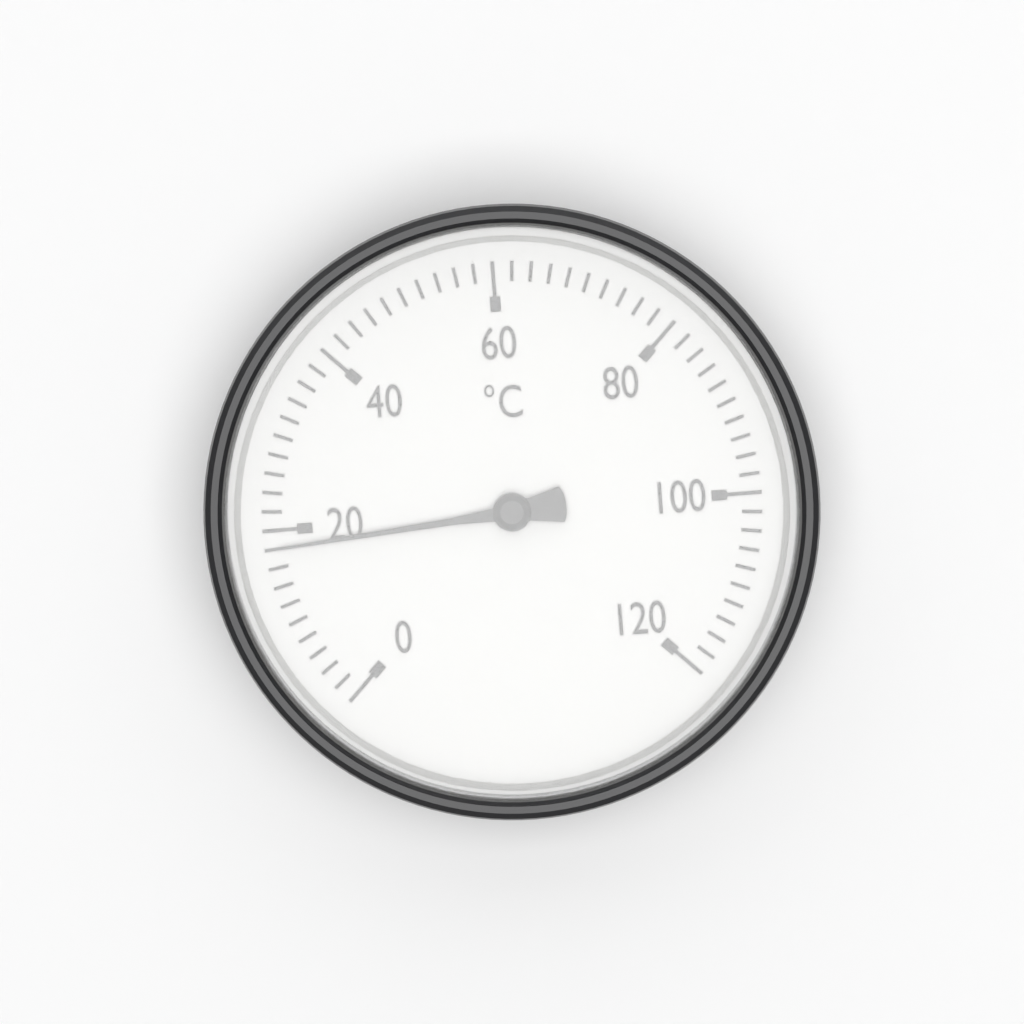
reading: 18 °C
